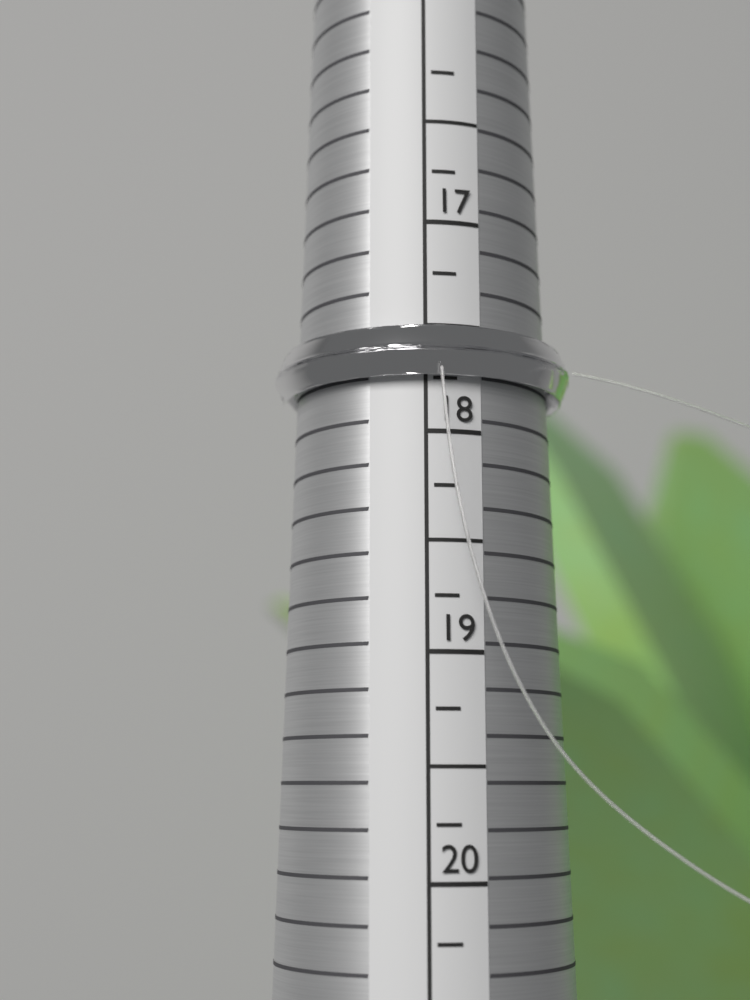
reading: 17.75 (no unit)
